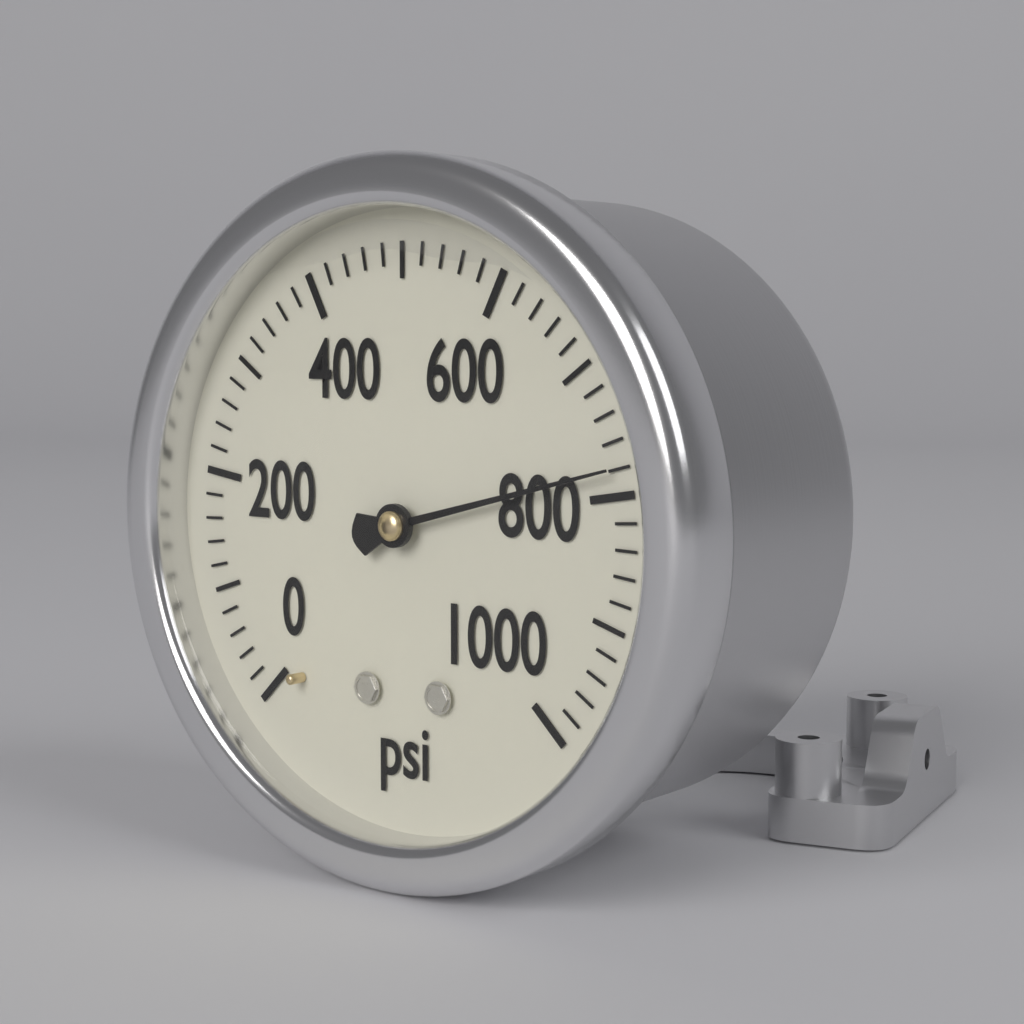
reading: 780 psi
